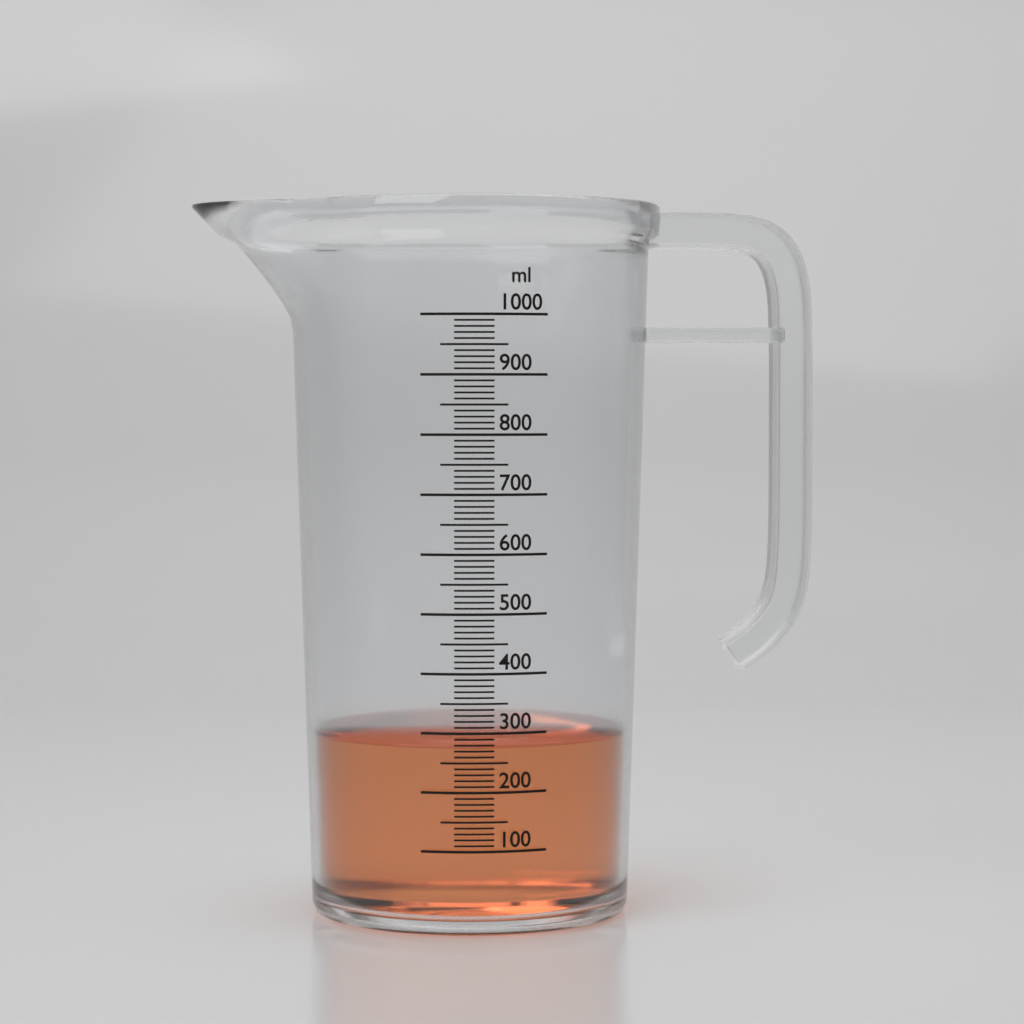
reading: 280 ml
